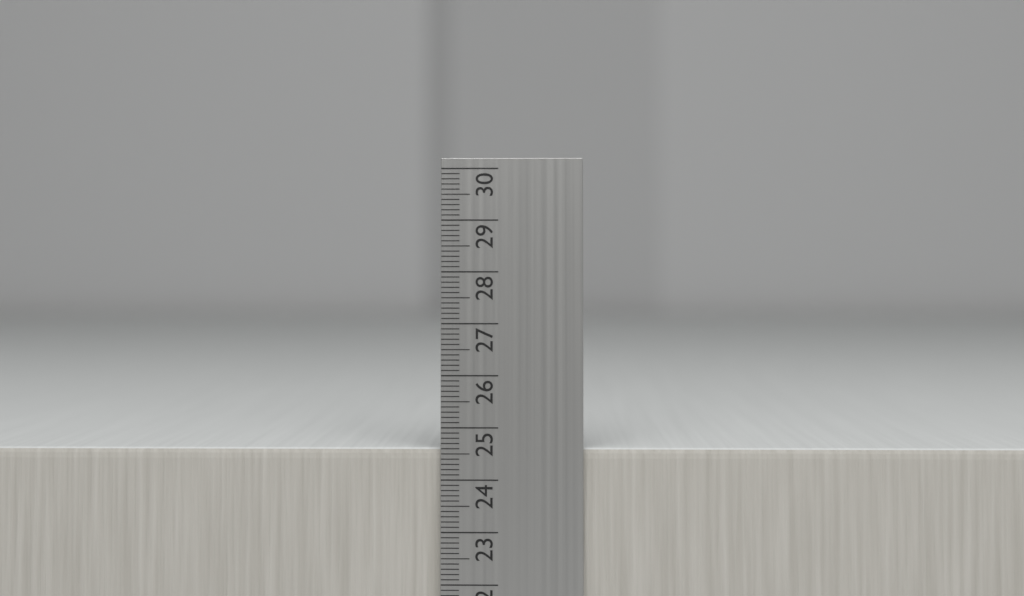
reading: 24.6 cm
